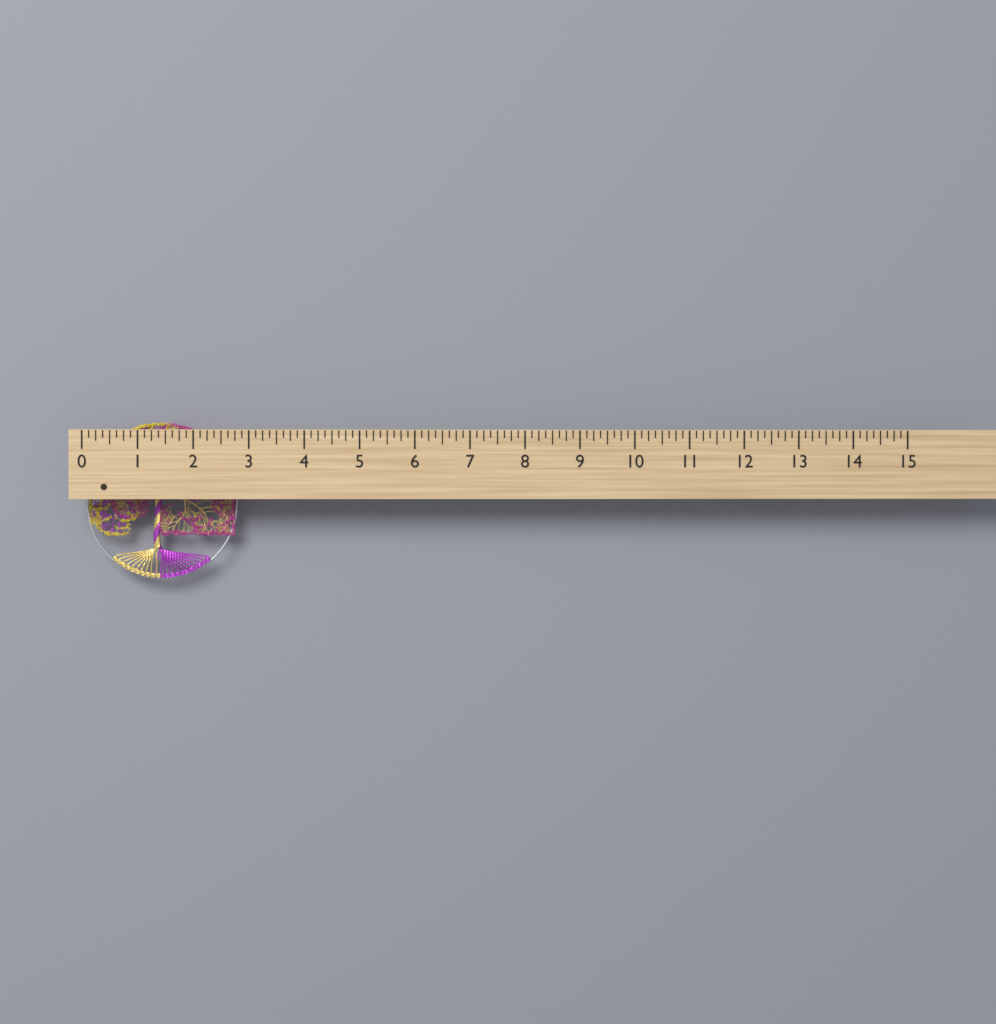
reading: 2.750 (no unit)
